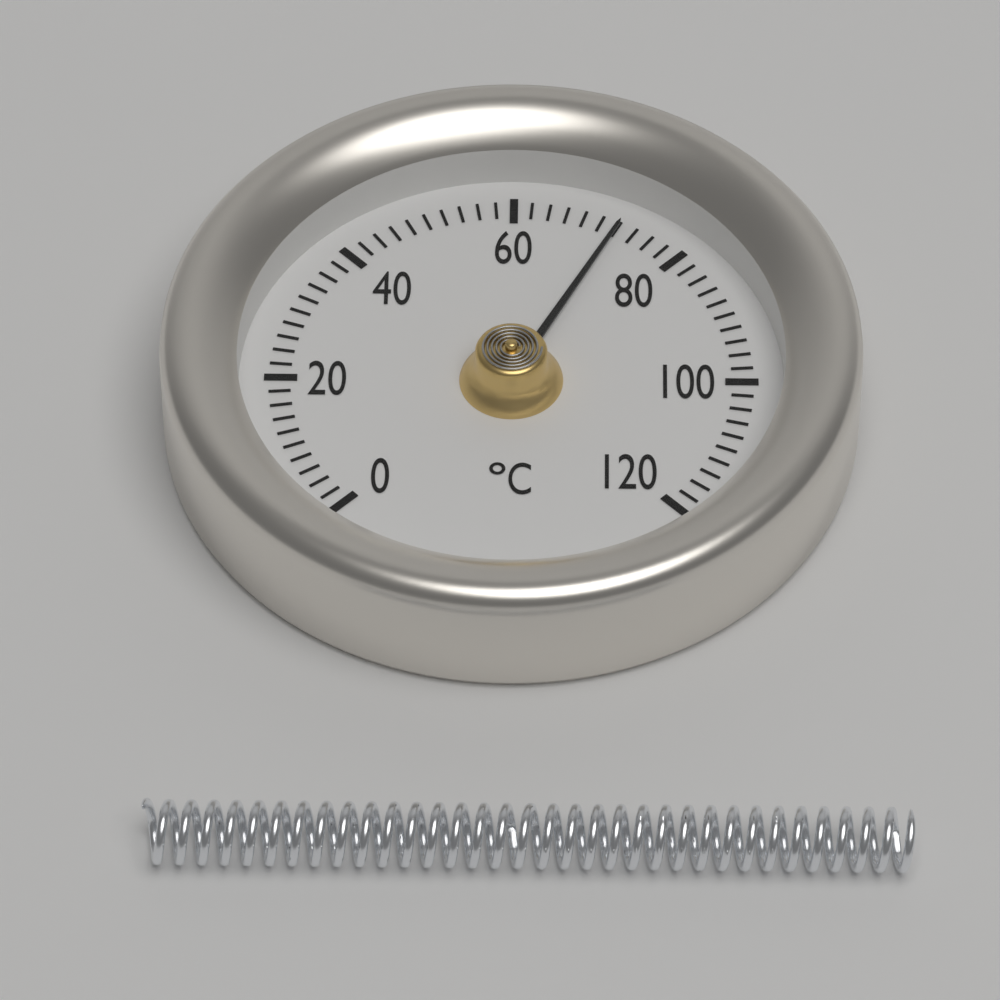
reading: 72 °C
